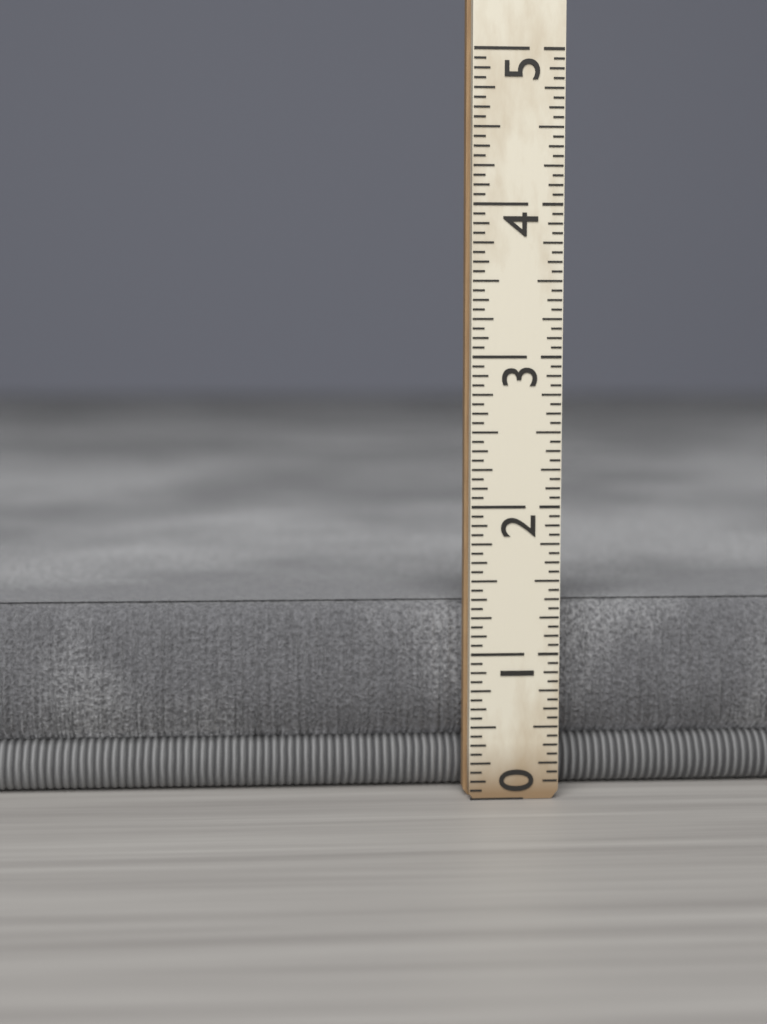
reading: 1.3125 (no unit)
